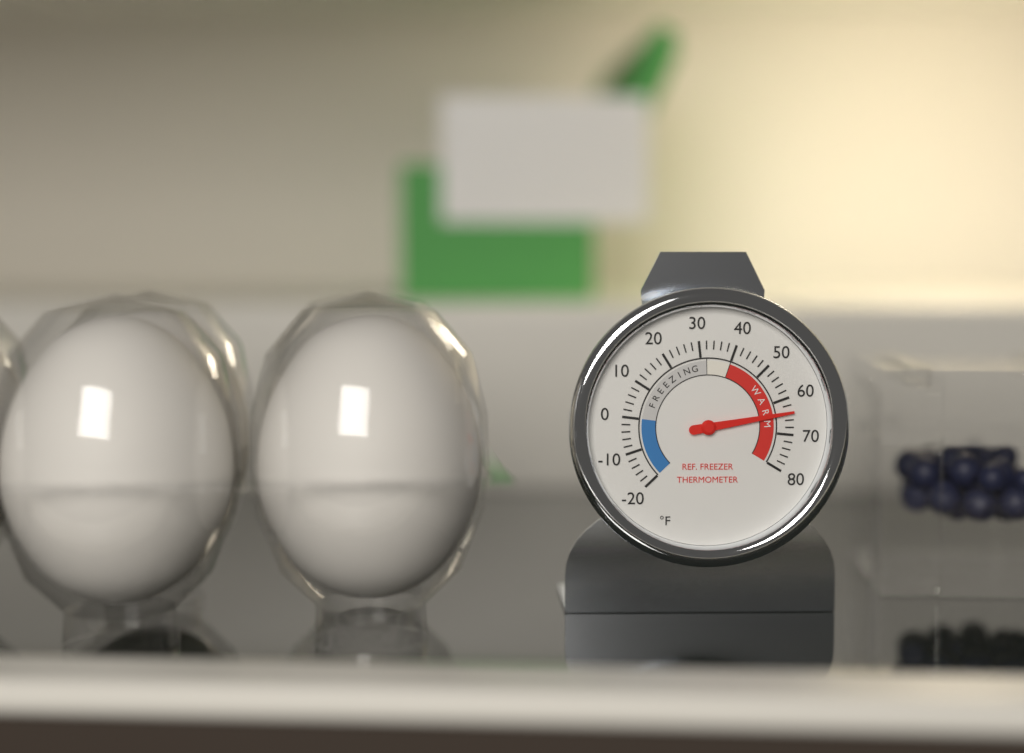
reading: 64 °F
